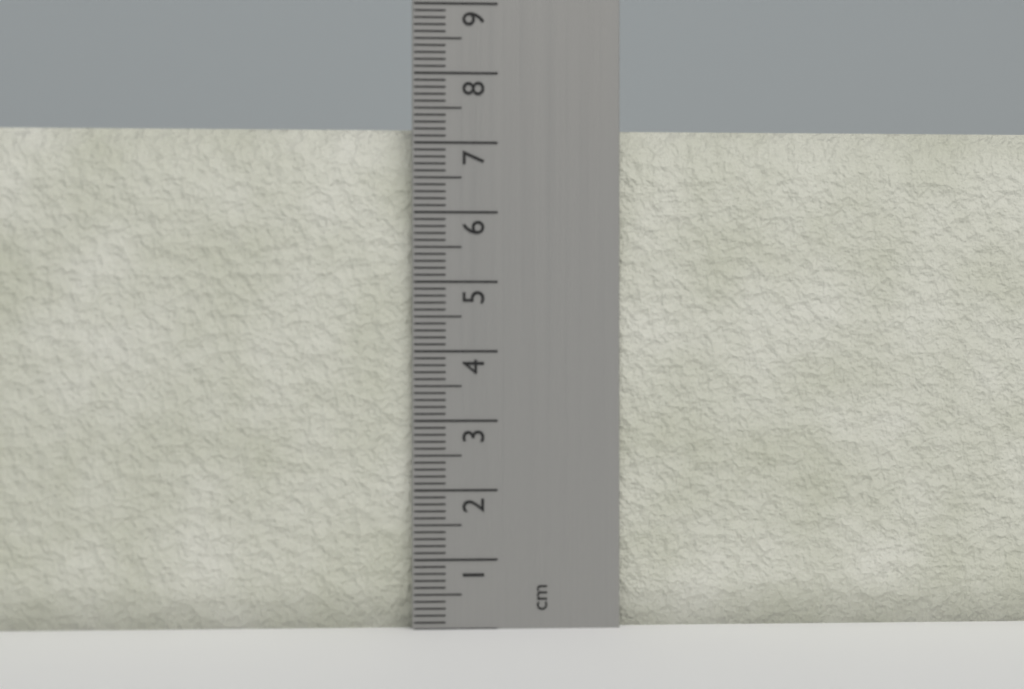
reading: 7.2 cm
